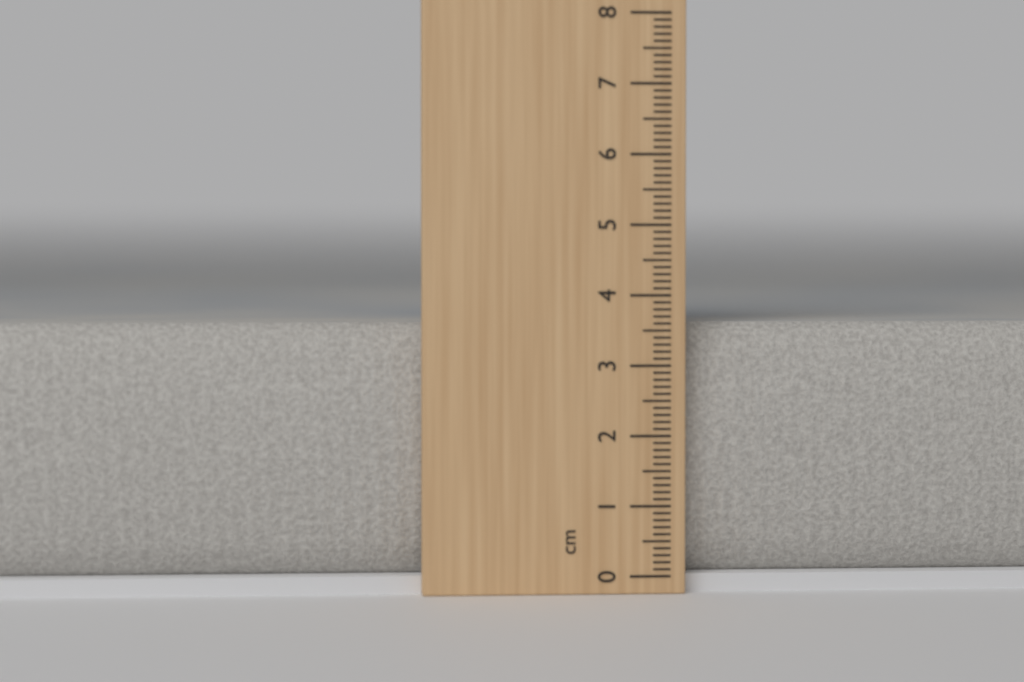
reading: 3.6 cm
